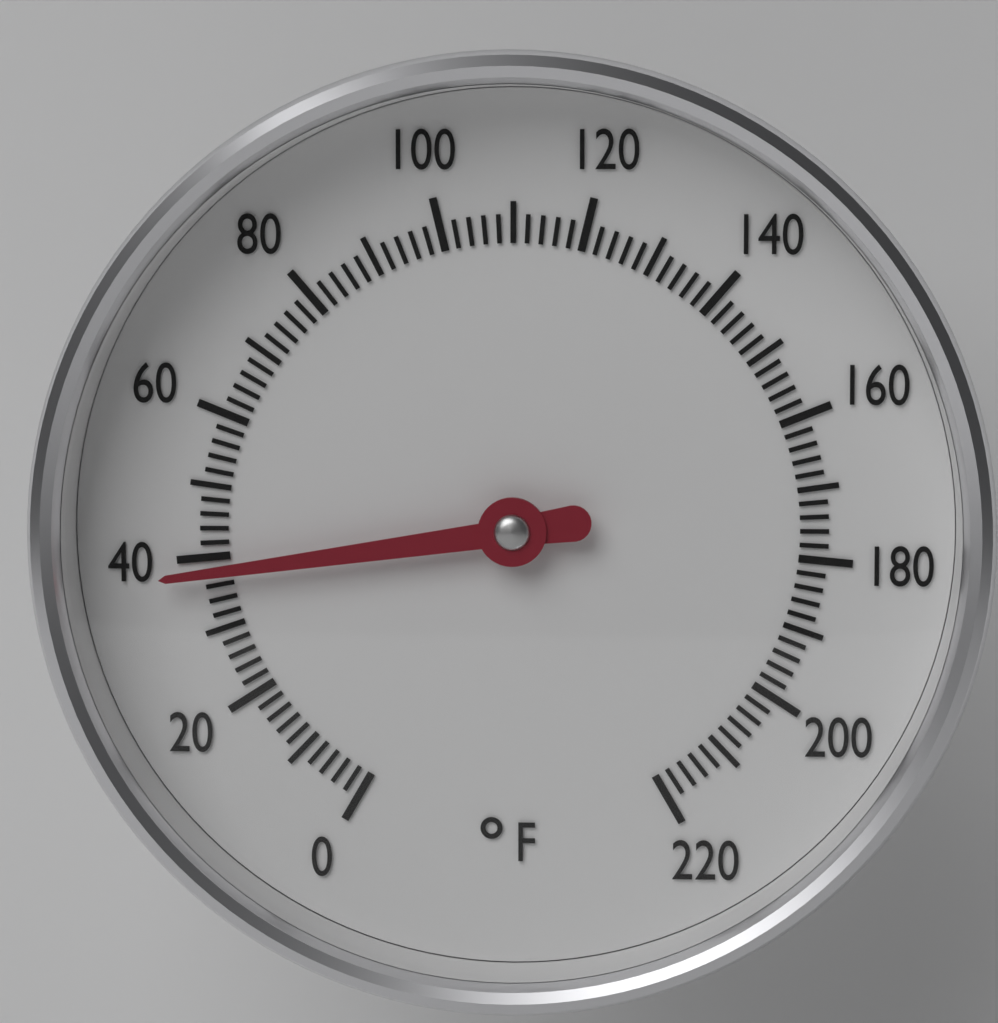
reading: 38 °F
